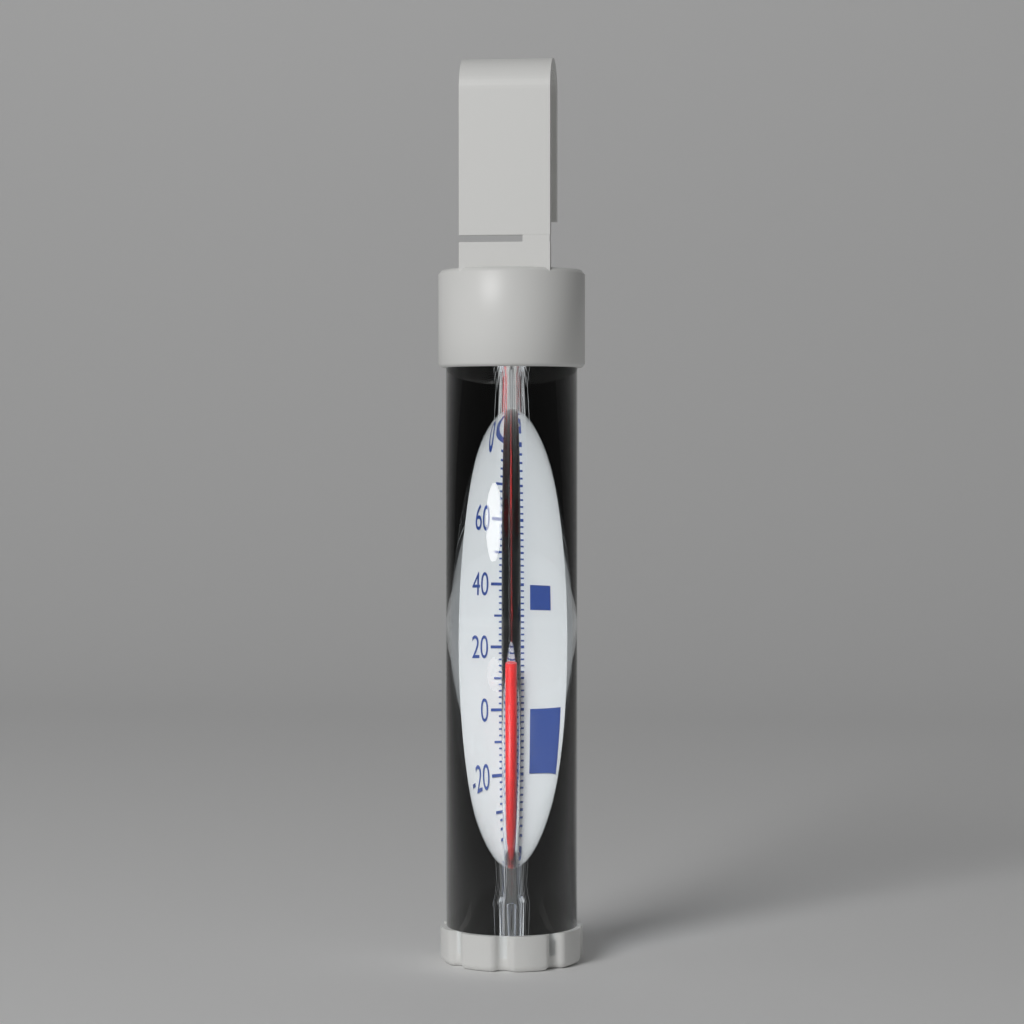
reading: 14 °F
